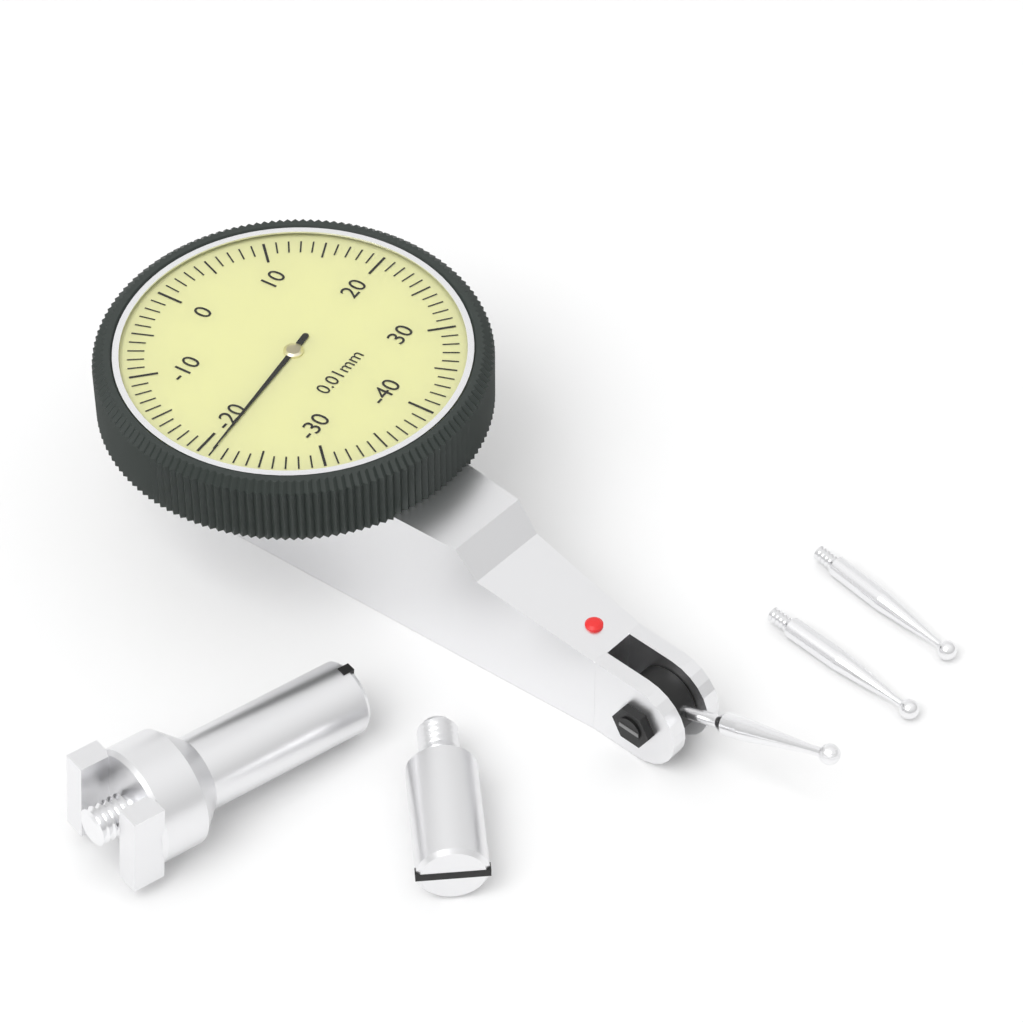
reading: -21 0.01mm
